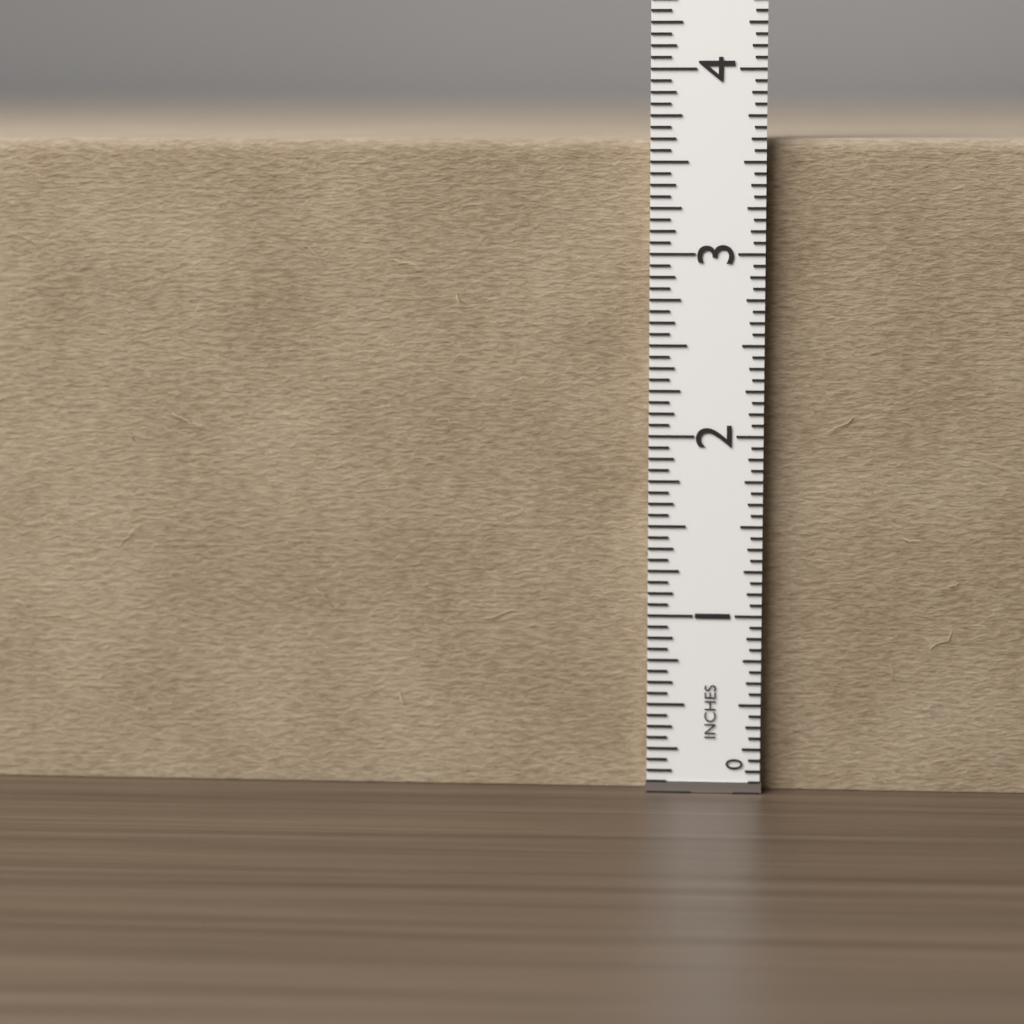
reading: 3.6250 in
